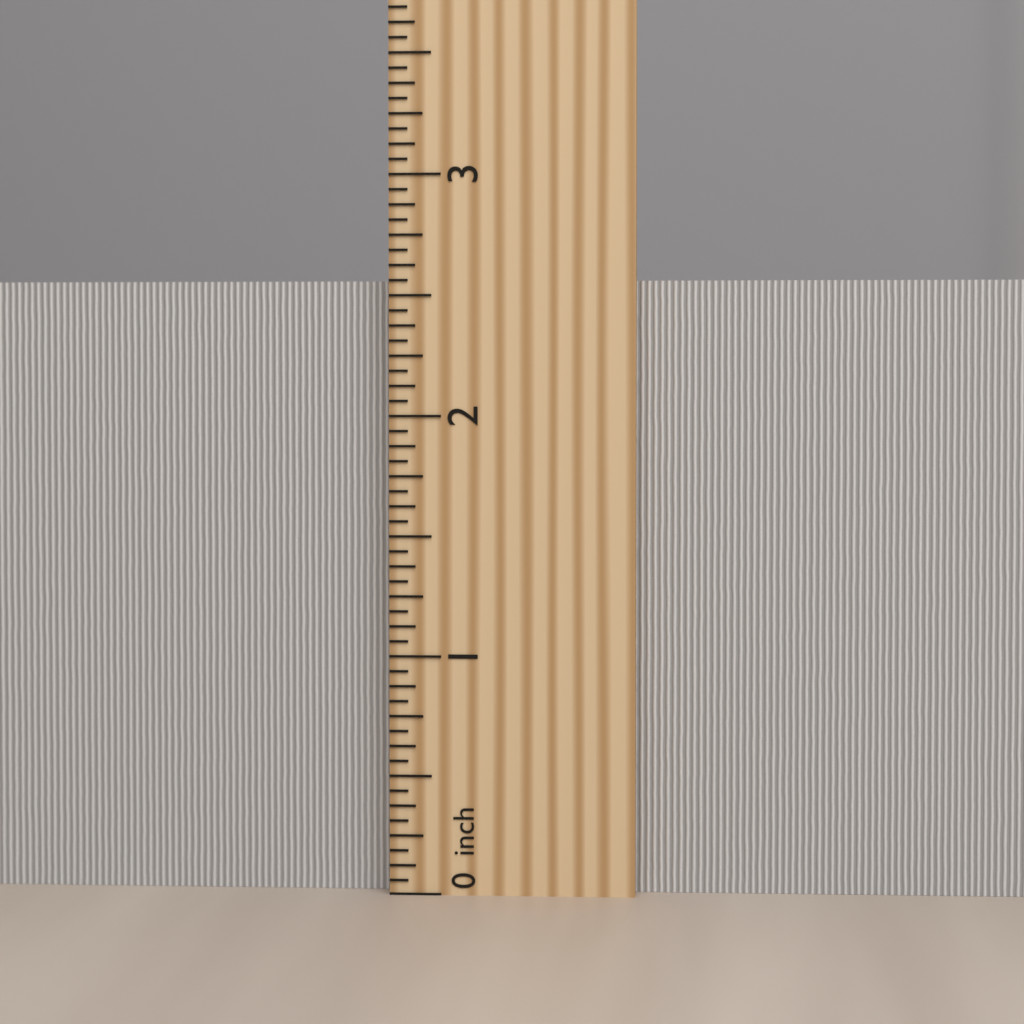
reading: 2.5625 inch
